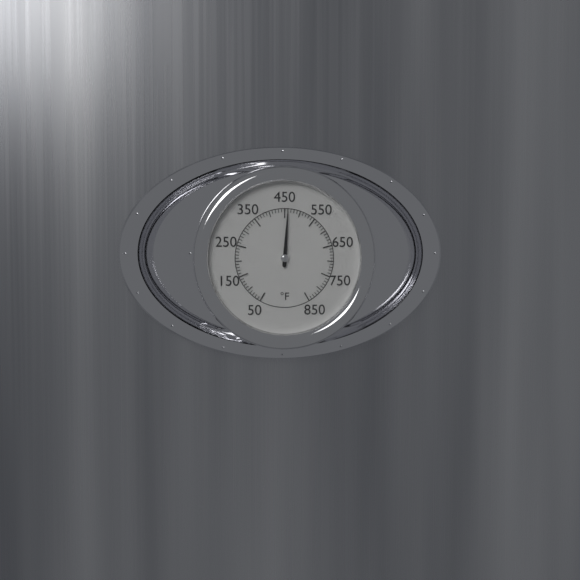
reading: 460 °F
